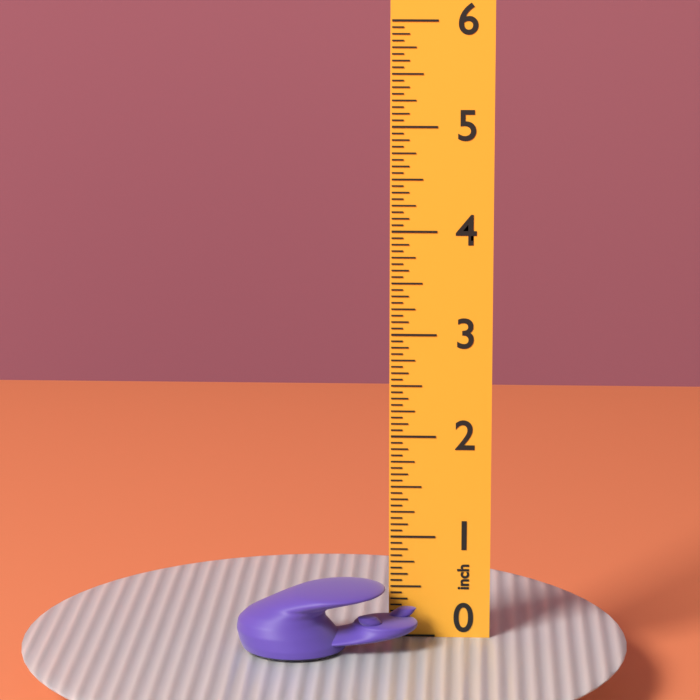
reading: 0.6250 inch
